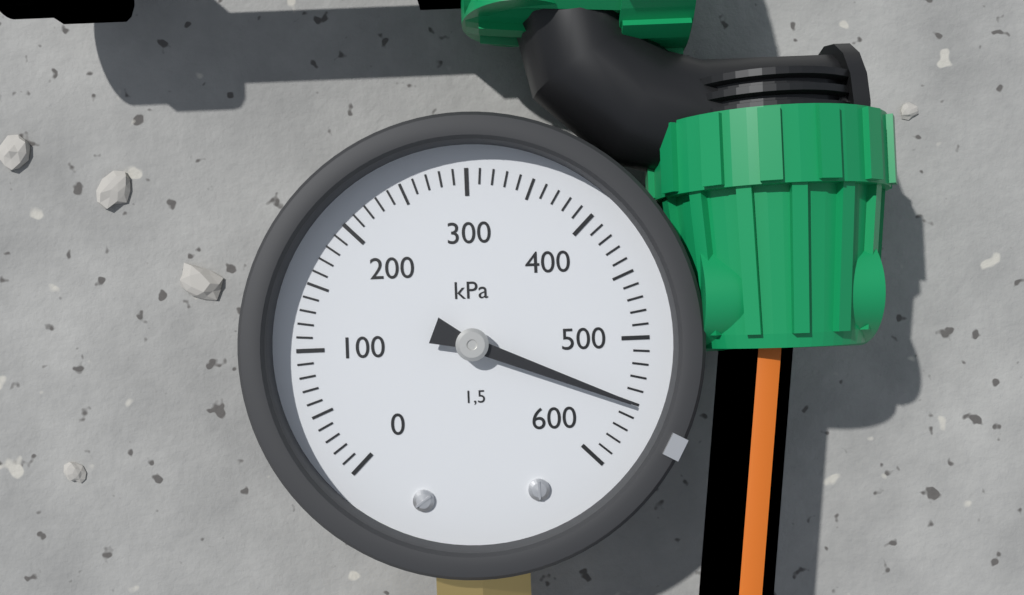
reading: 550 kPa
